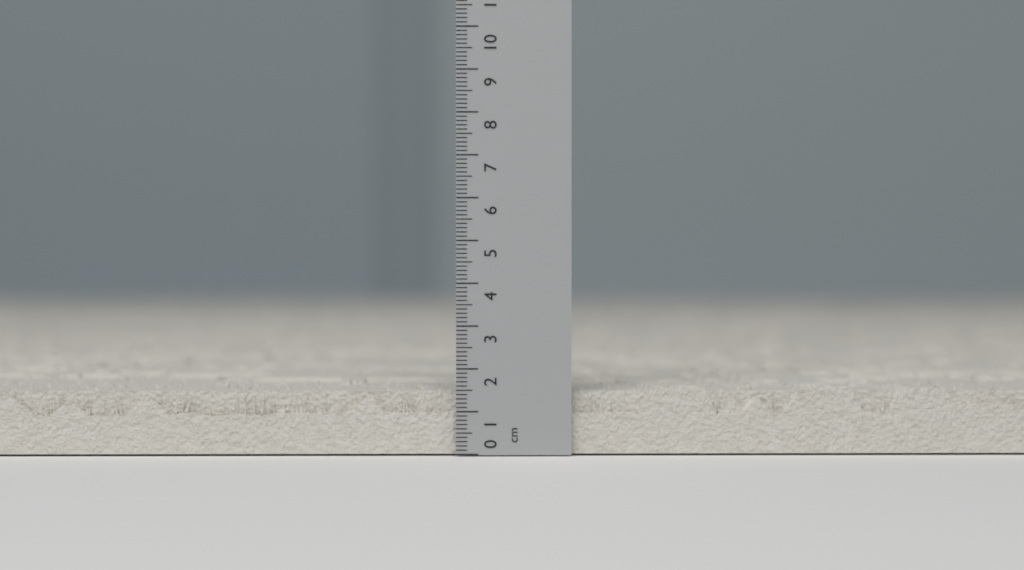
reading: 1.6 cm
